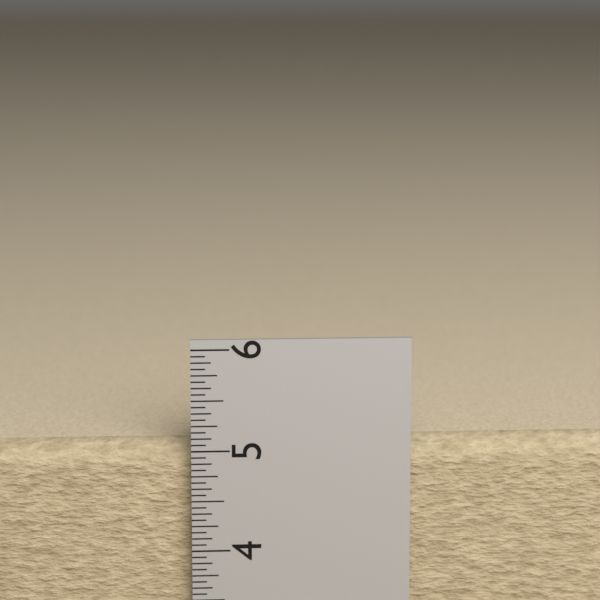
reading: 5.0625 in
